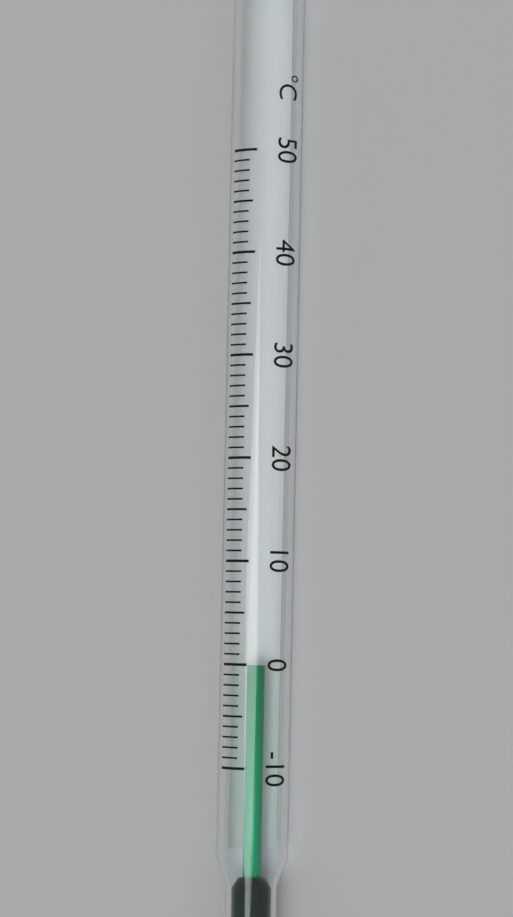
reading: 0 °C
